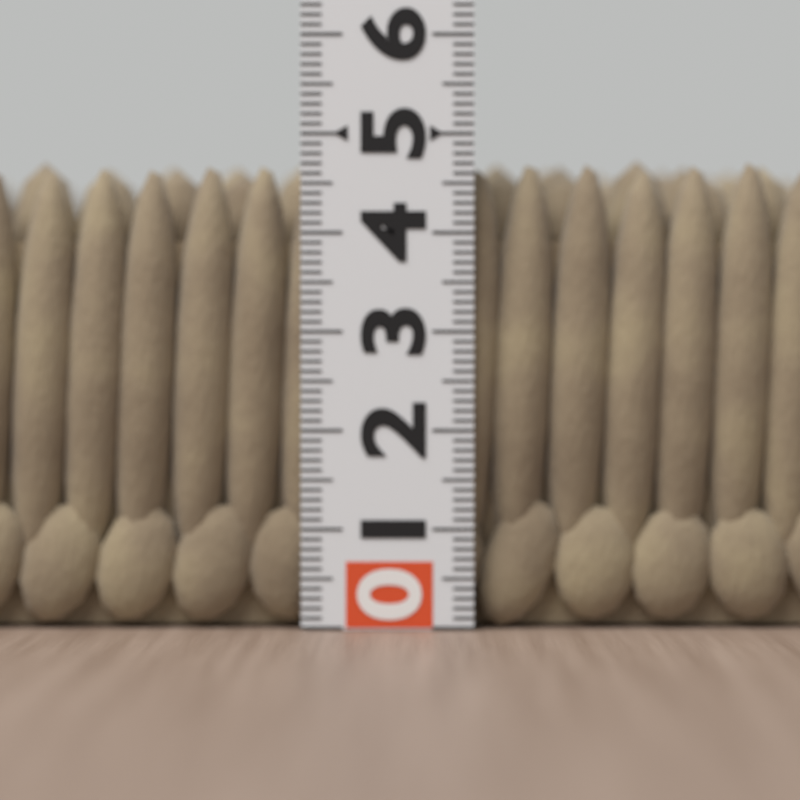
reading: 4.8 (no unit)
